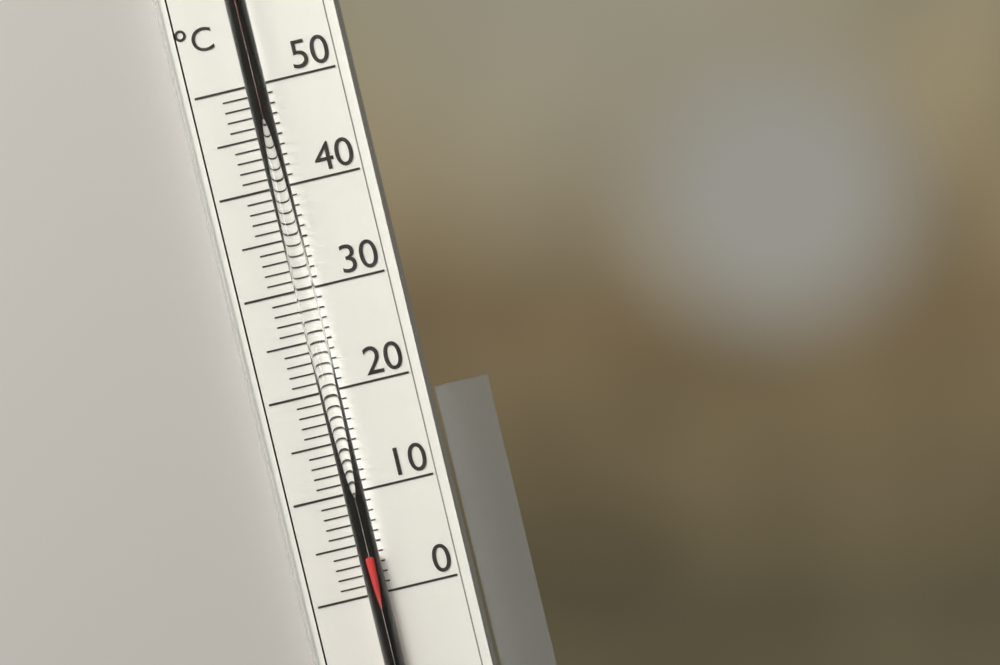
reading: 4 °C
